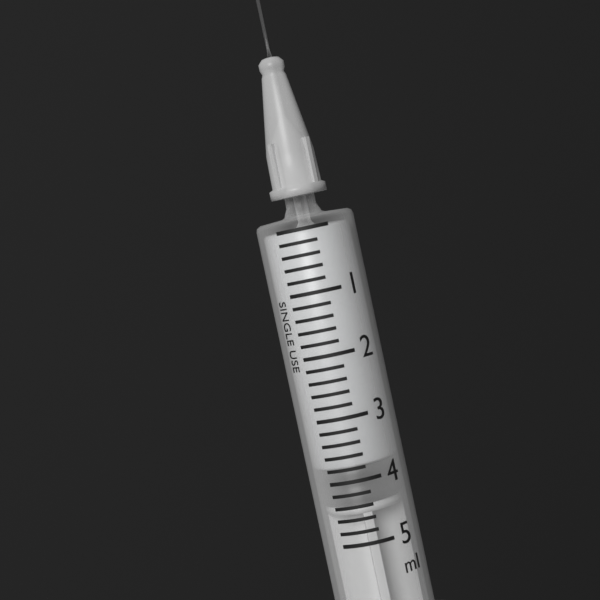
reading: 3.8 ml
